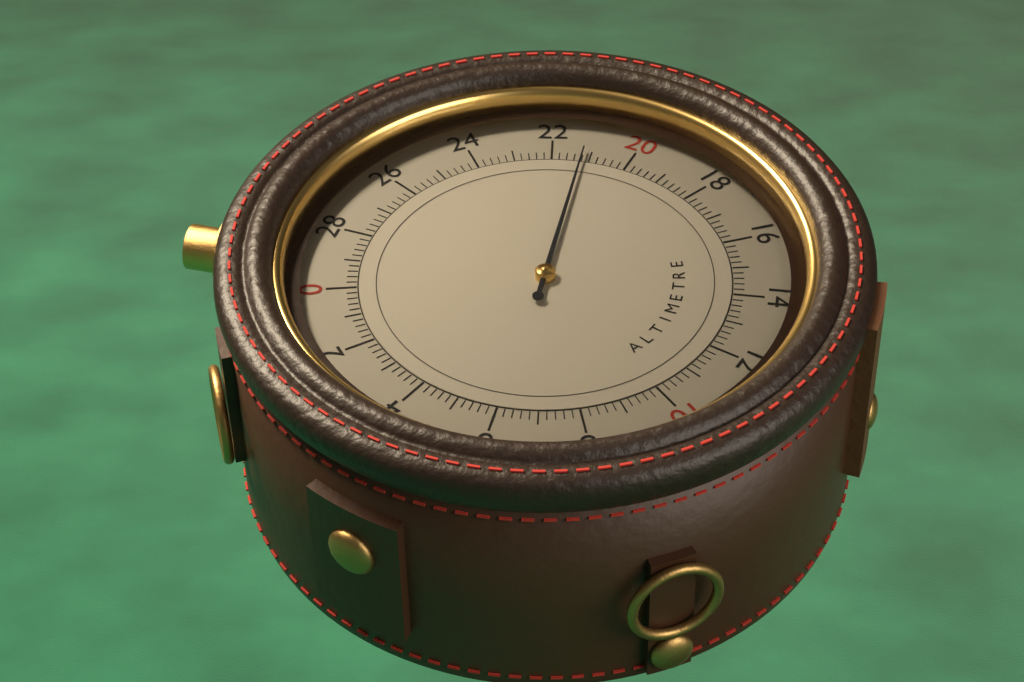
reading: 21.2 (no unit)
